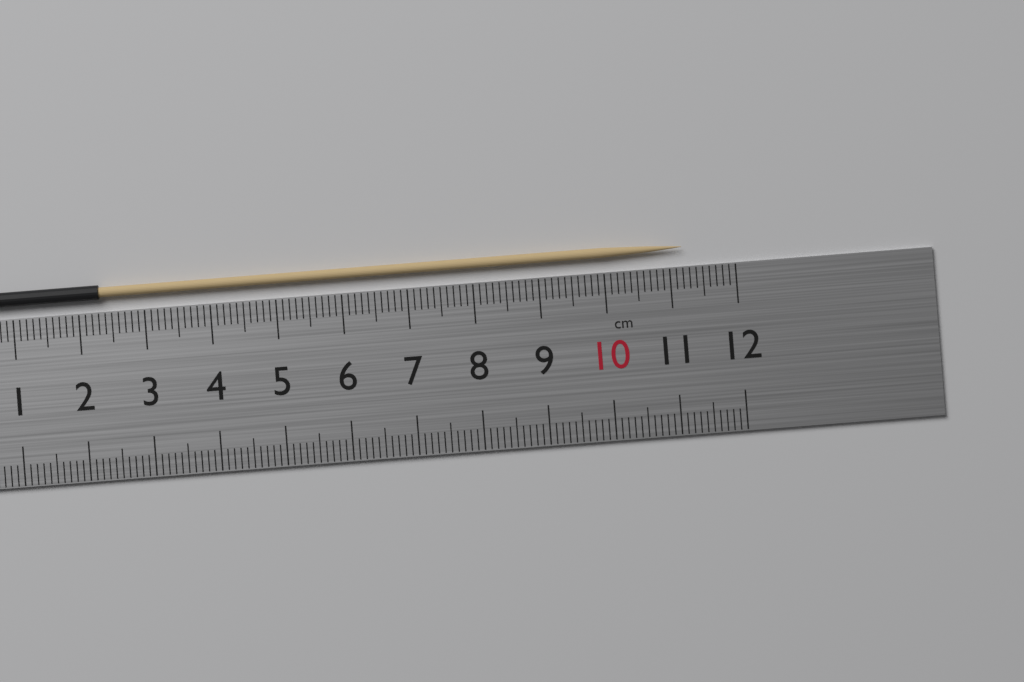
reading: 11.2 cm
